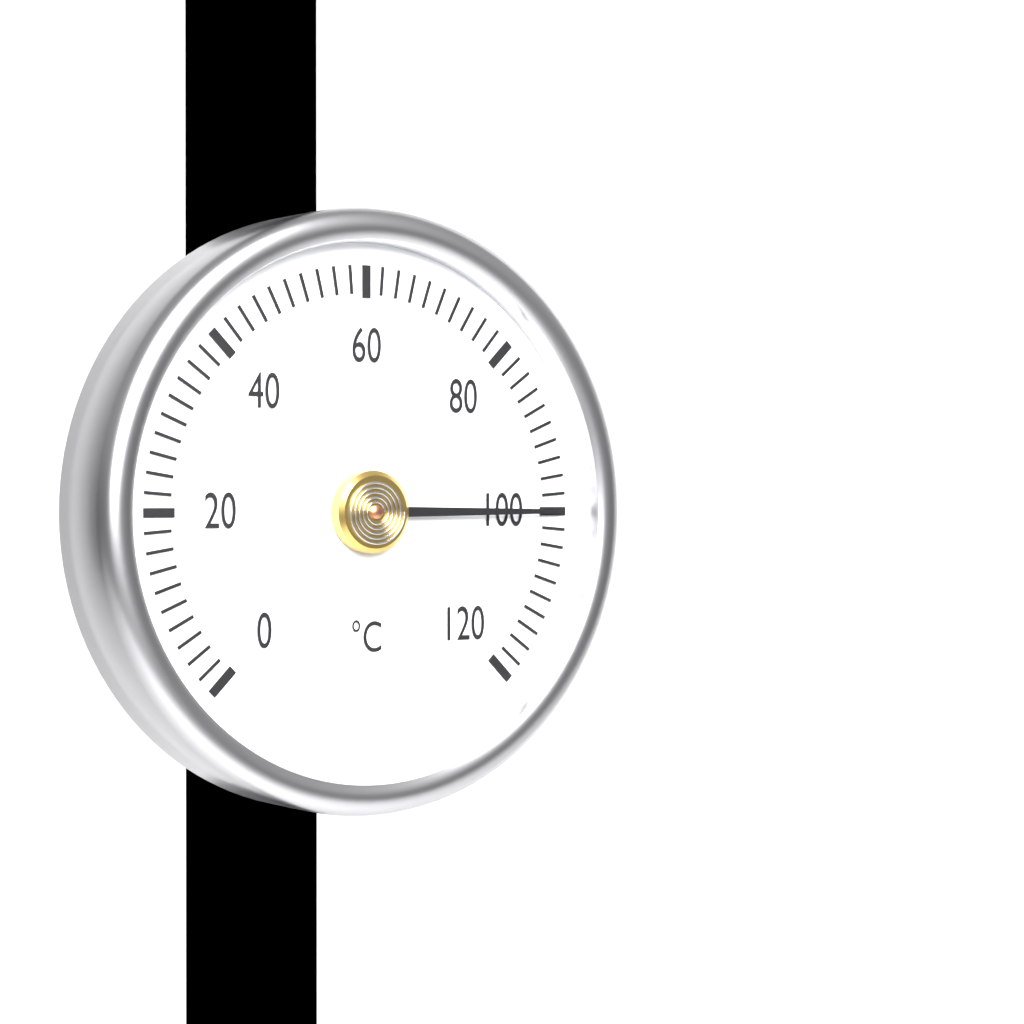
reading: 100 °C
